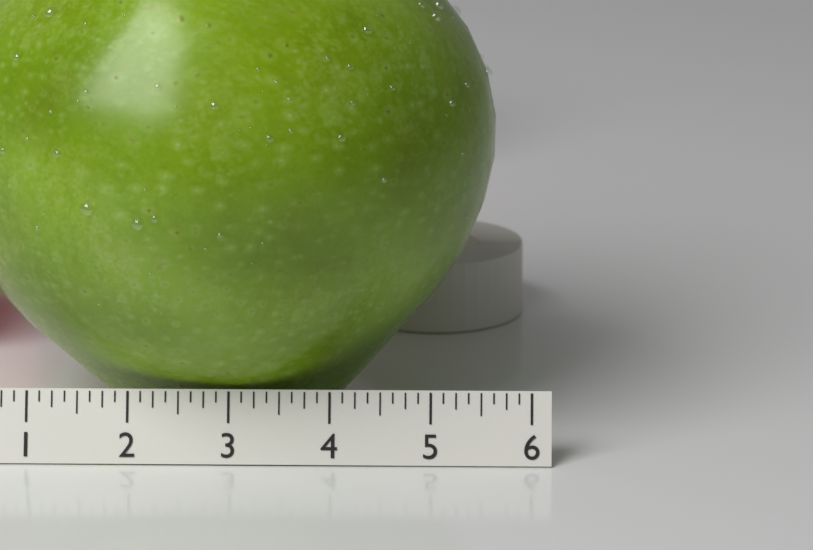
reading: 5.625 (no unit)
